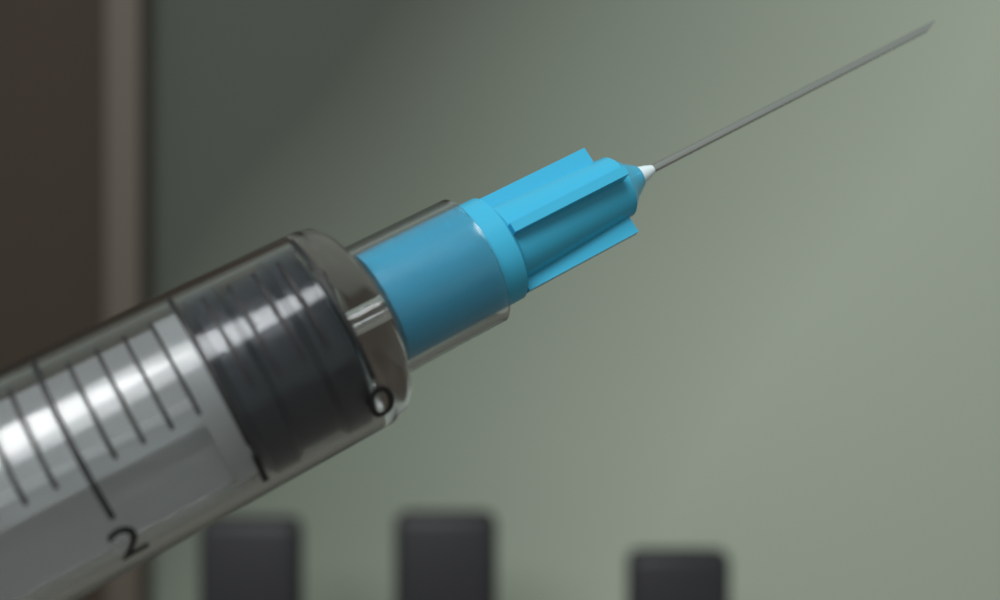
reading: 0.0 ml
